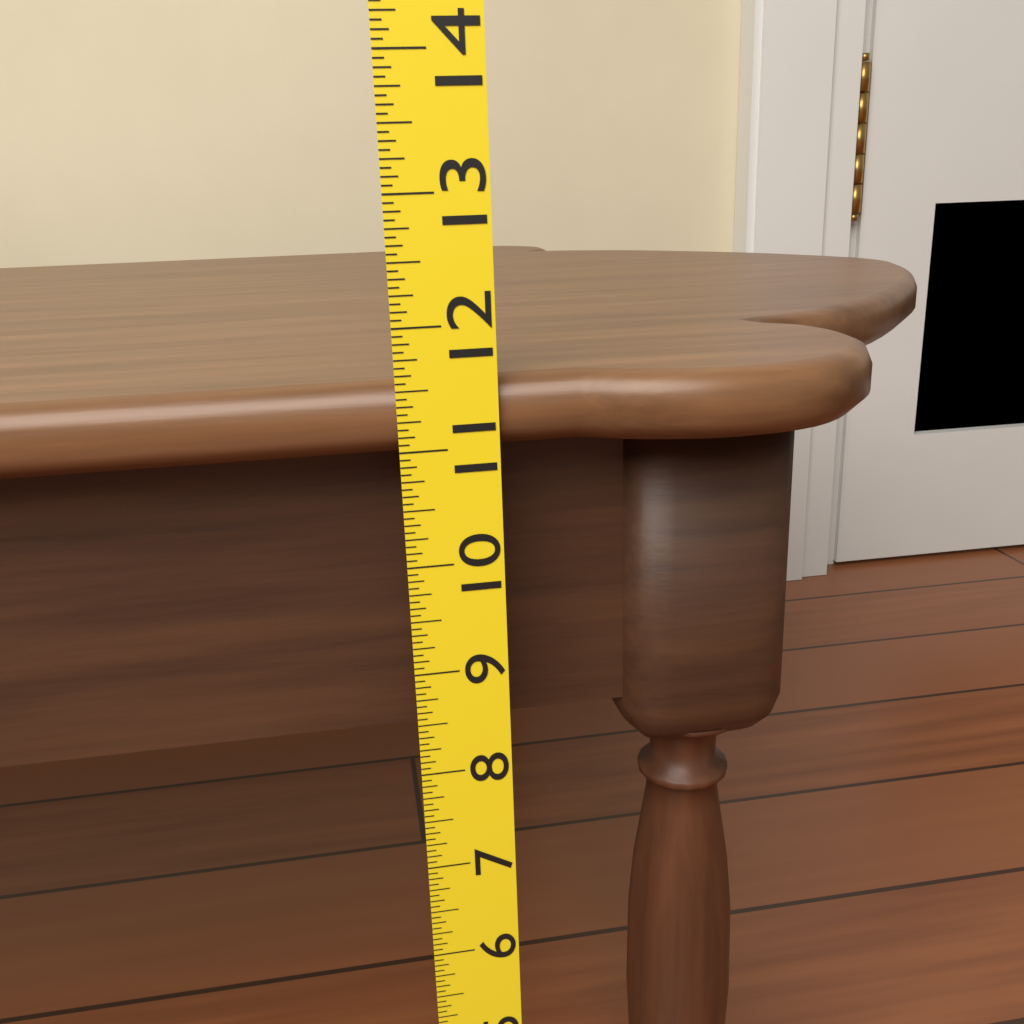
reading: 11.5625 (no unit)
